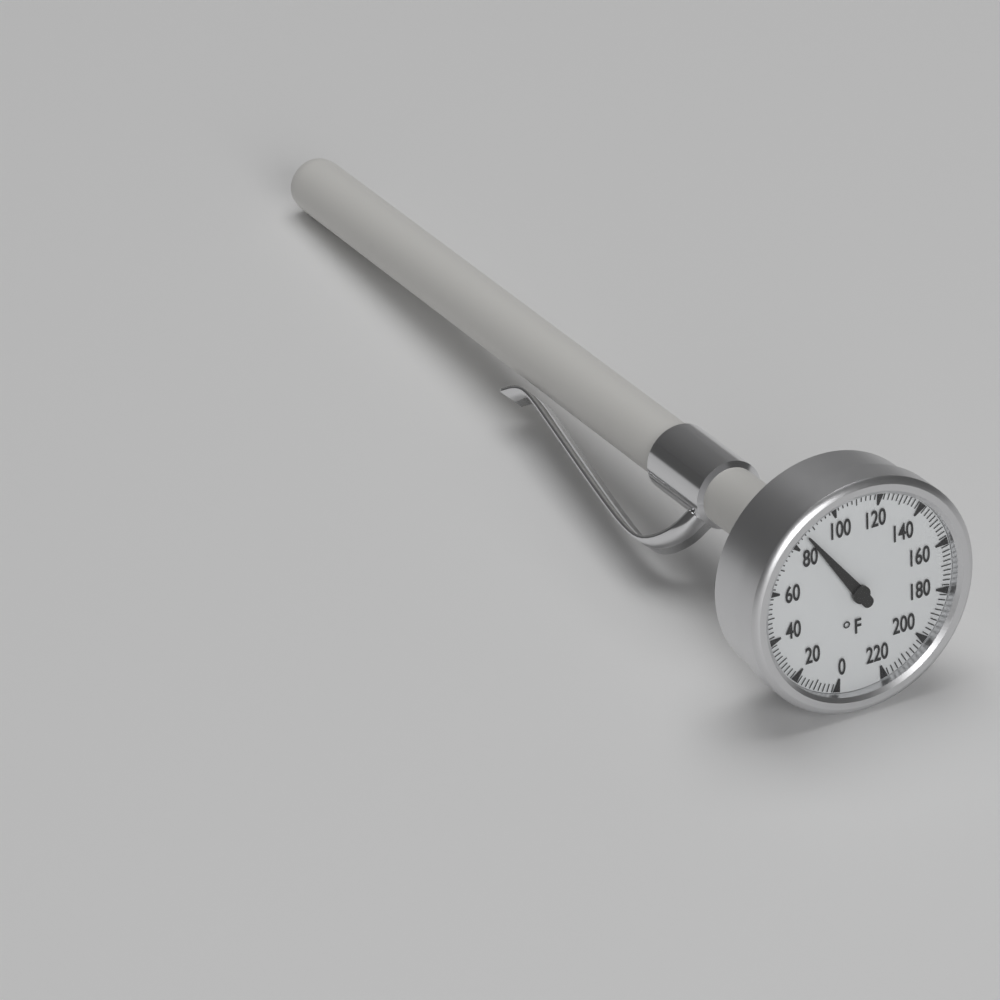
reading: 86 °F
